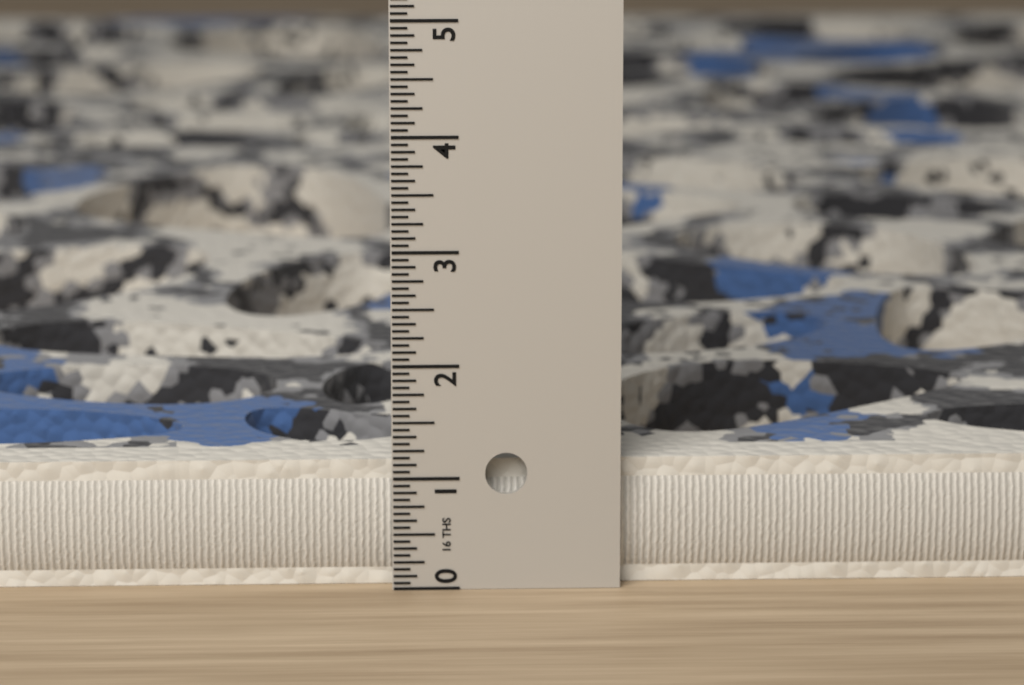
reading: 1.1250 in
